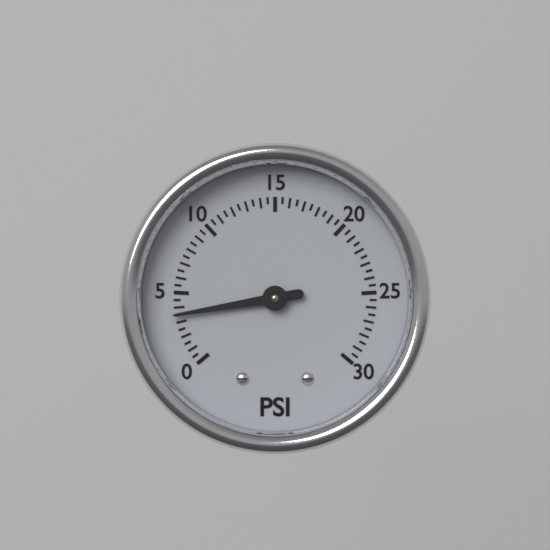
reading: 3.5 psi
